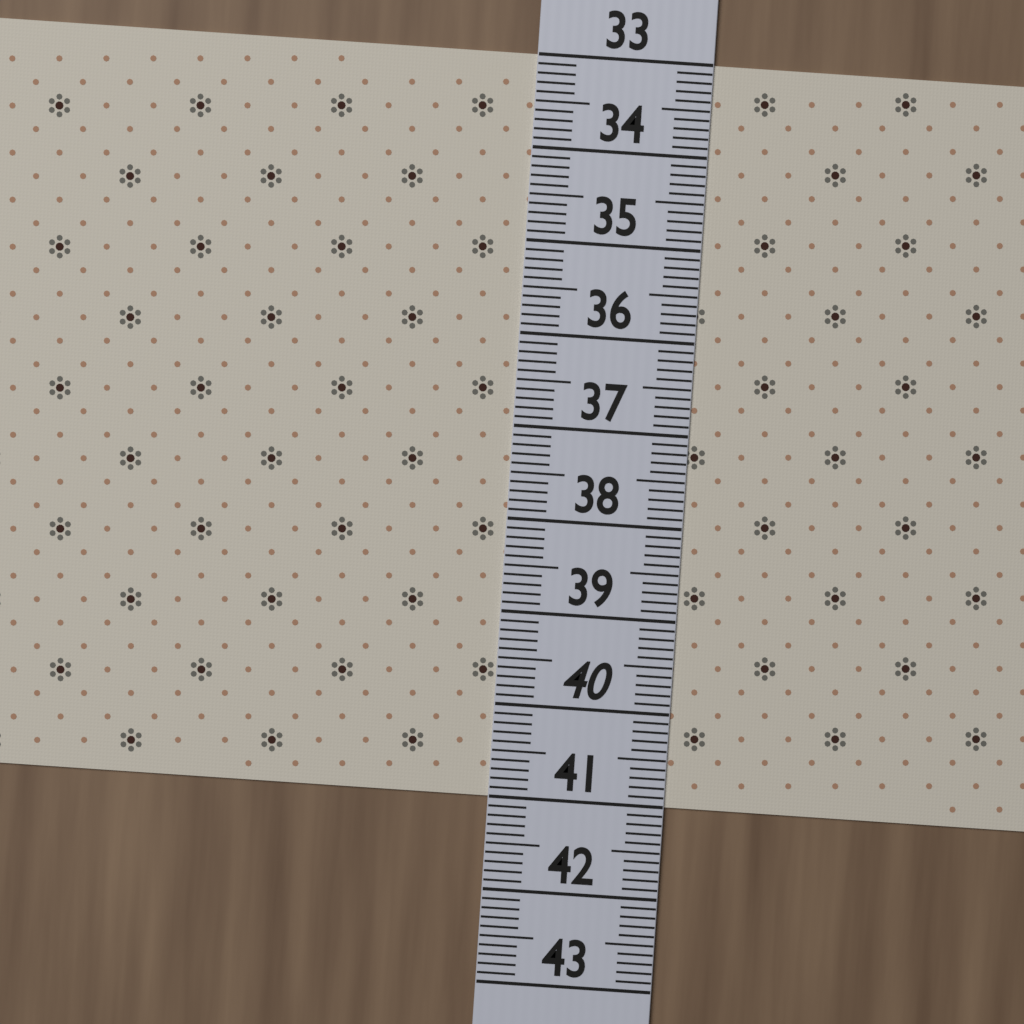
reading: 41.0 (no unit)
